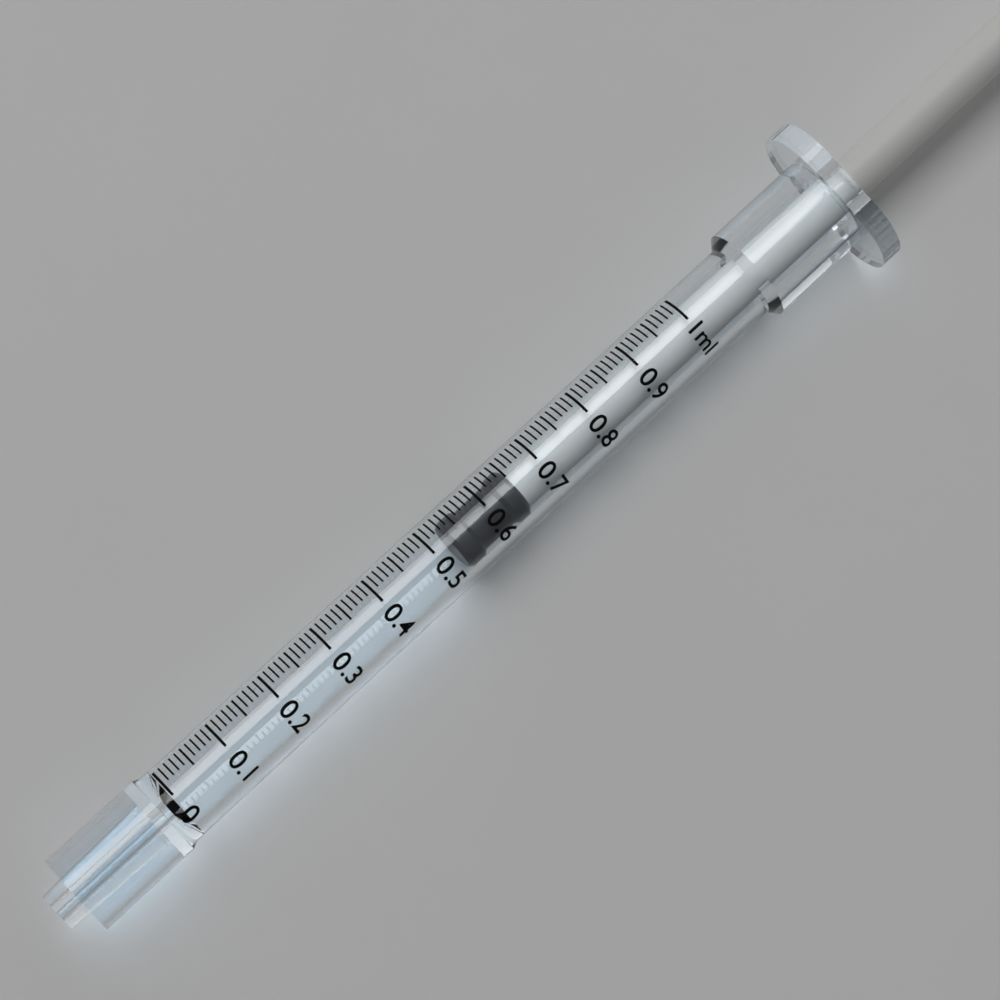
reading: 0.53 ml
